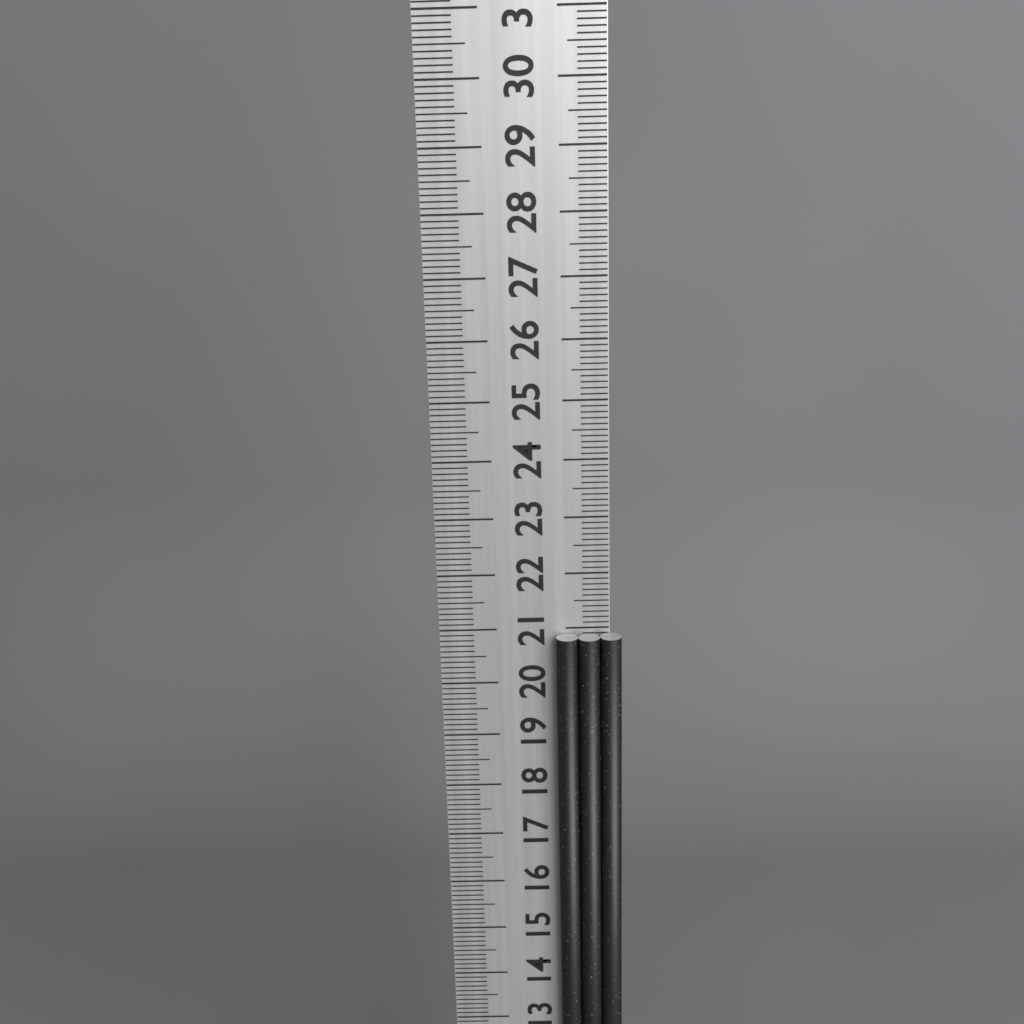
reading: 20.9 cm
